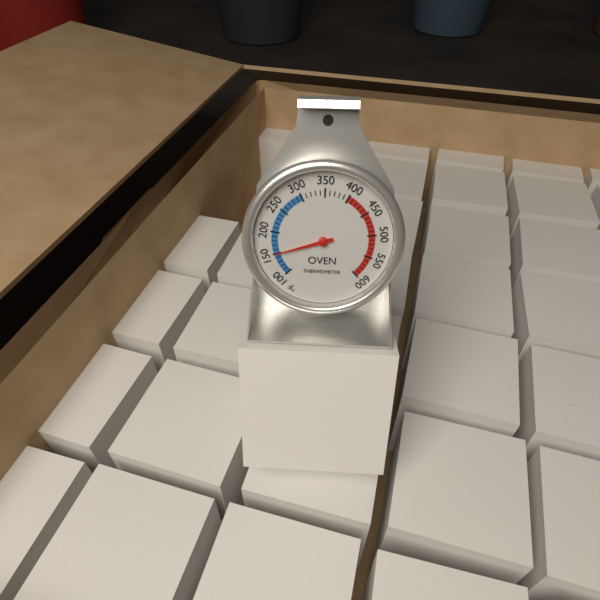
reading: 150 °F
